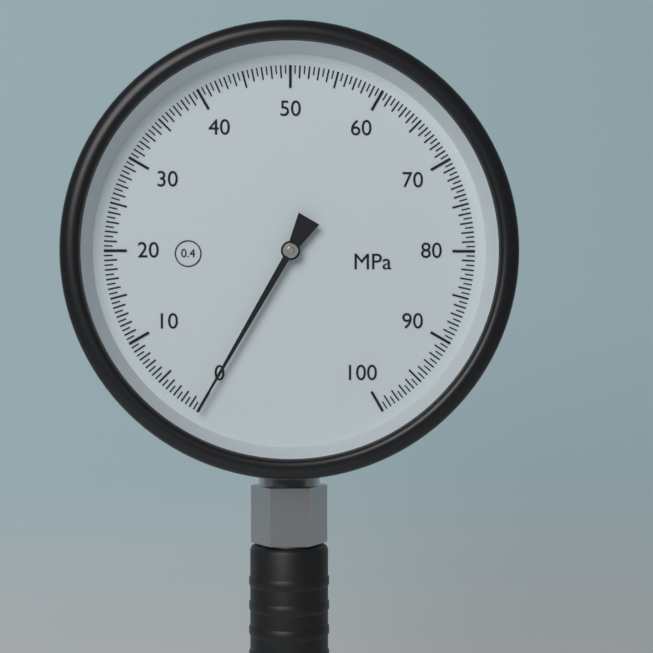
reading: 0.0 MPa
